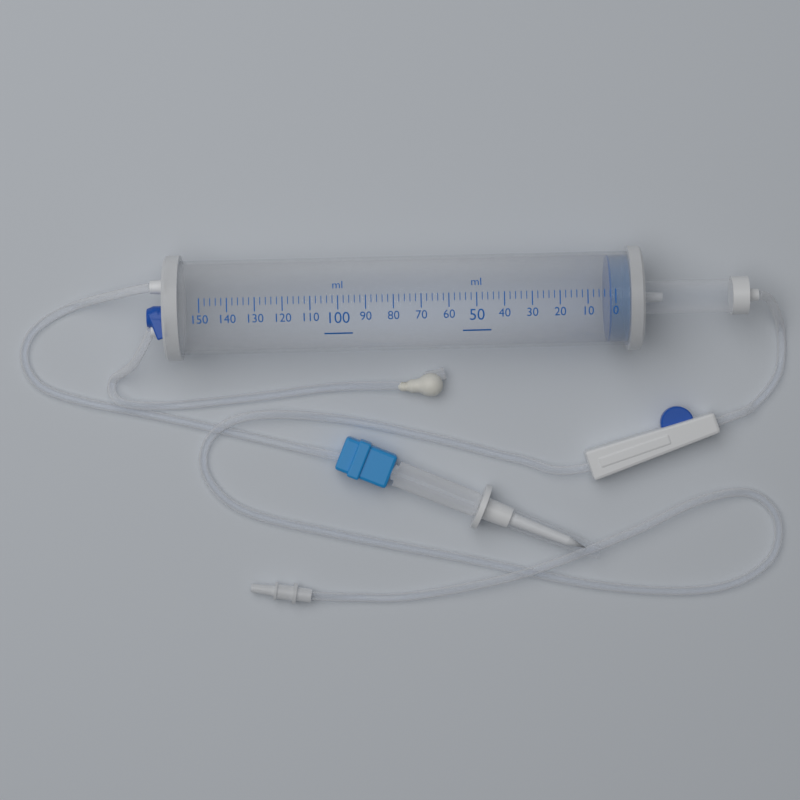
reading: 2 ml
